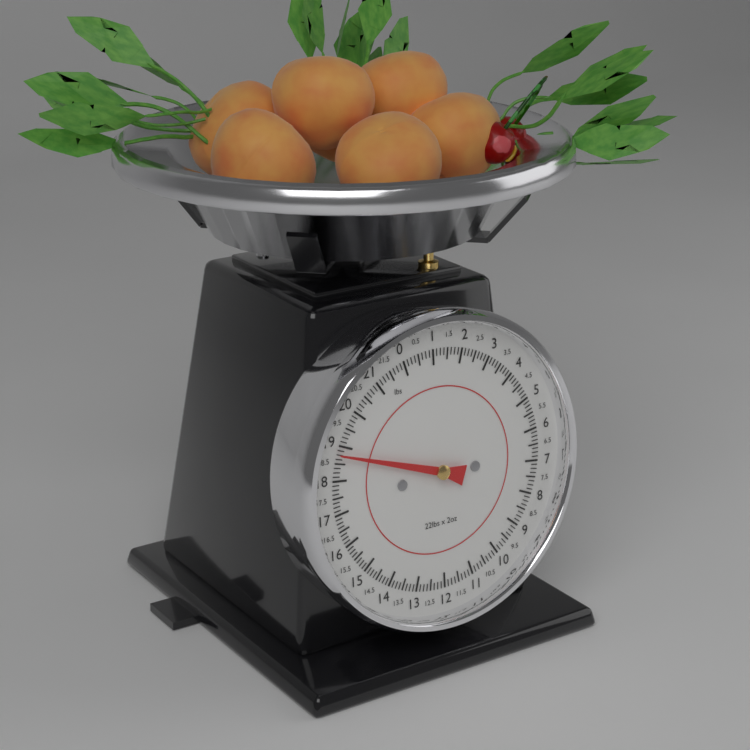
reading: 18.750 lbs
